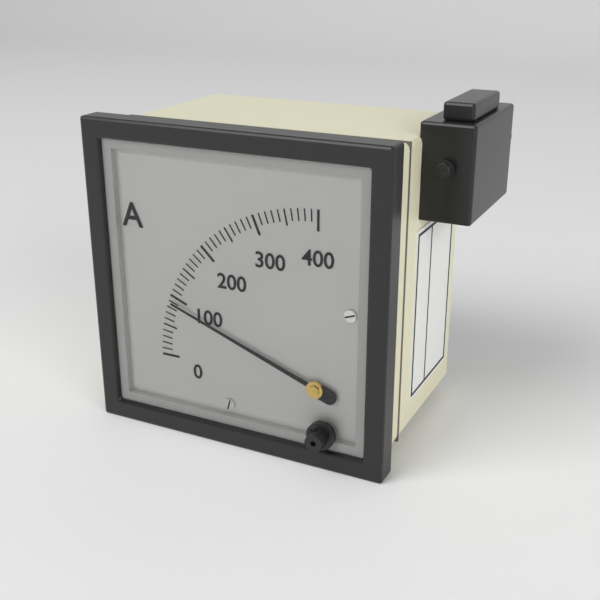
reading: 90 A
